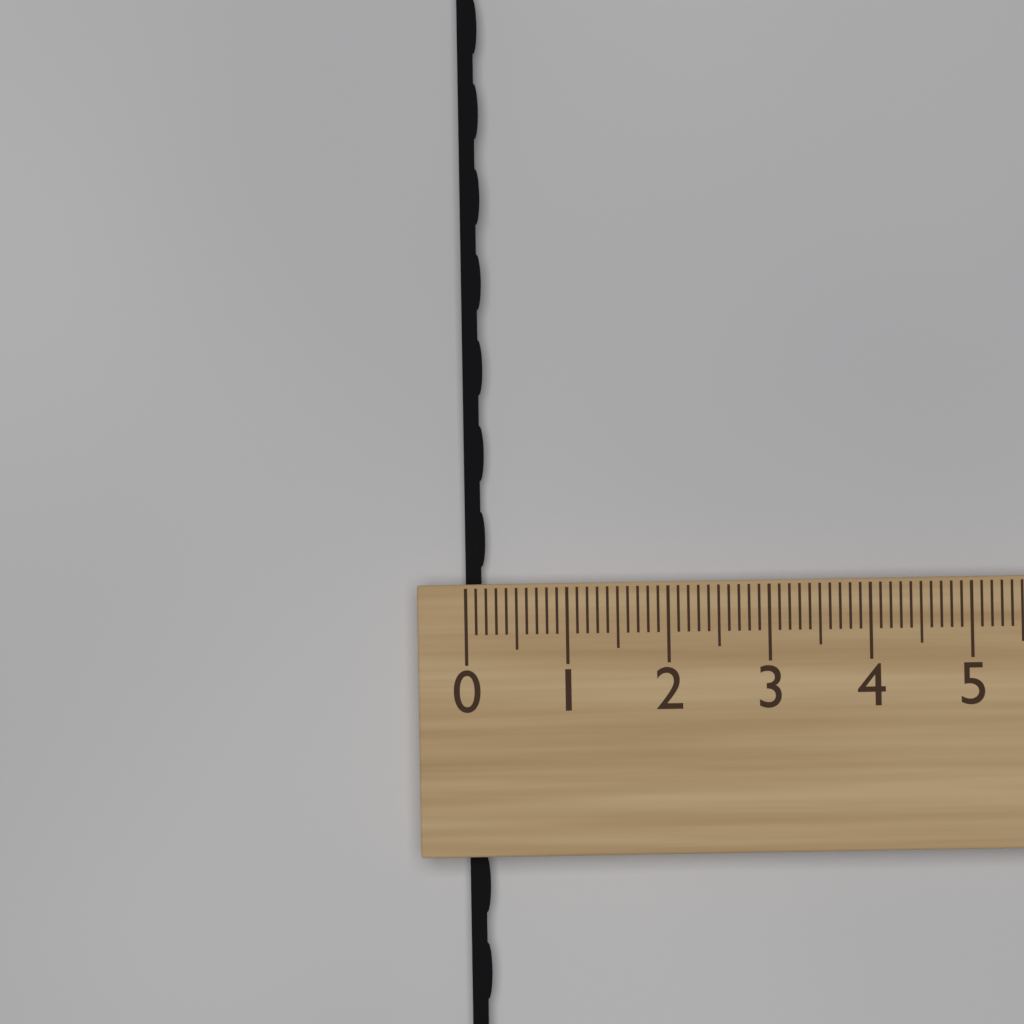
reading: 0.2 (no unit)
